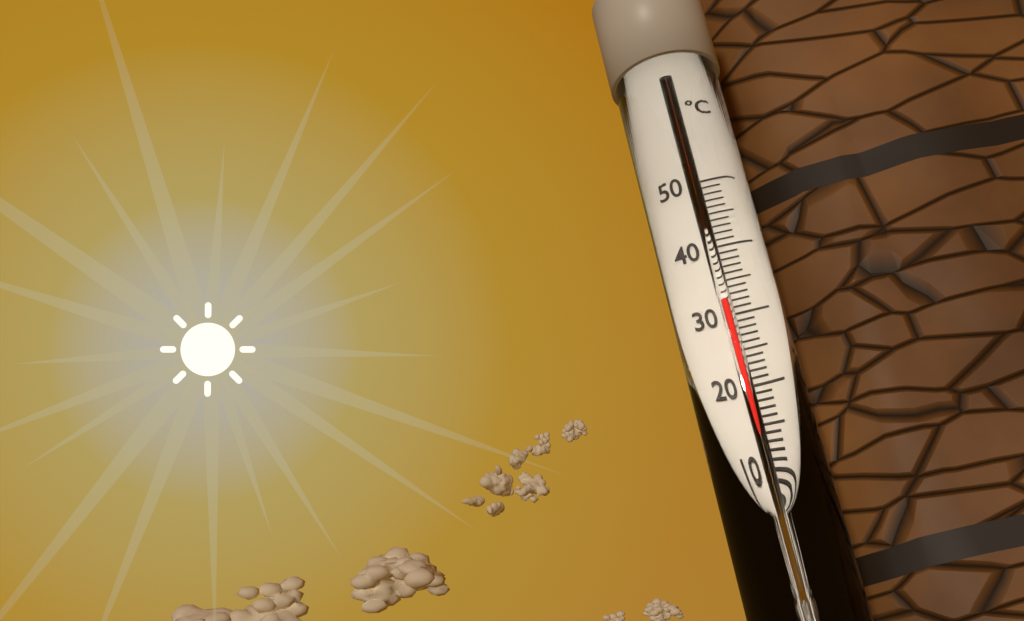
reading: 32 °C
